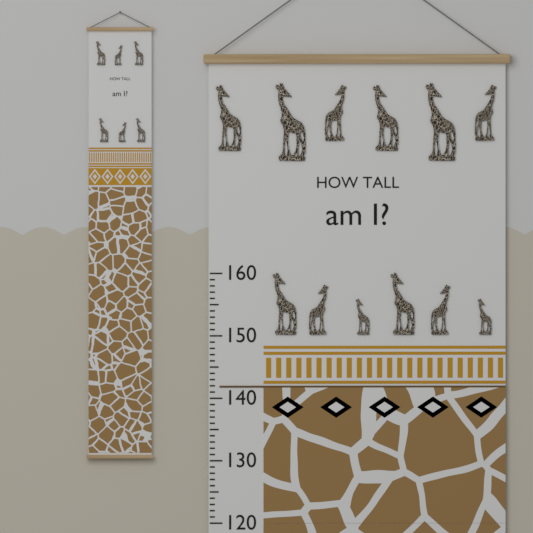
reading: 142 (no unit)
